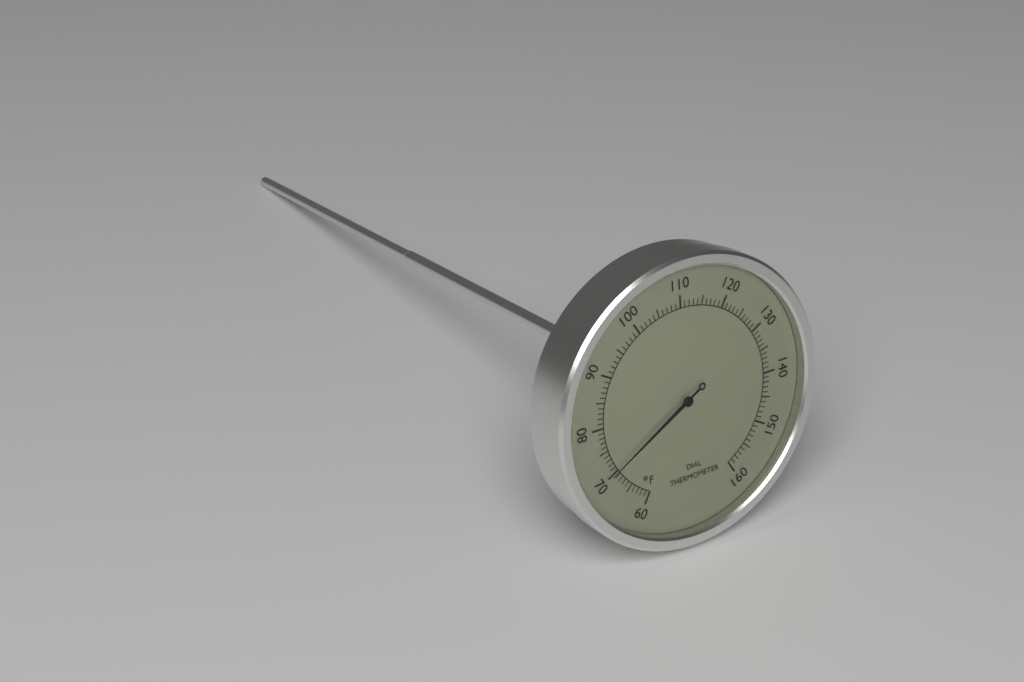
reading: 70 °F
